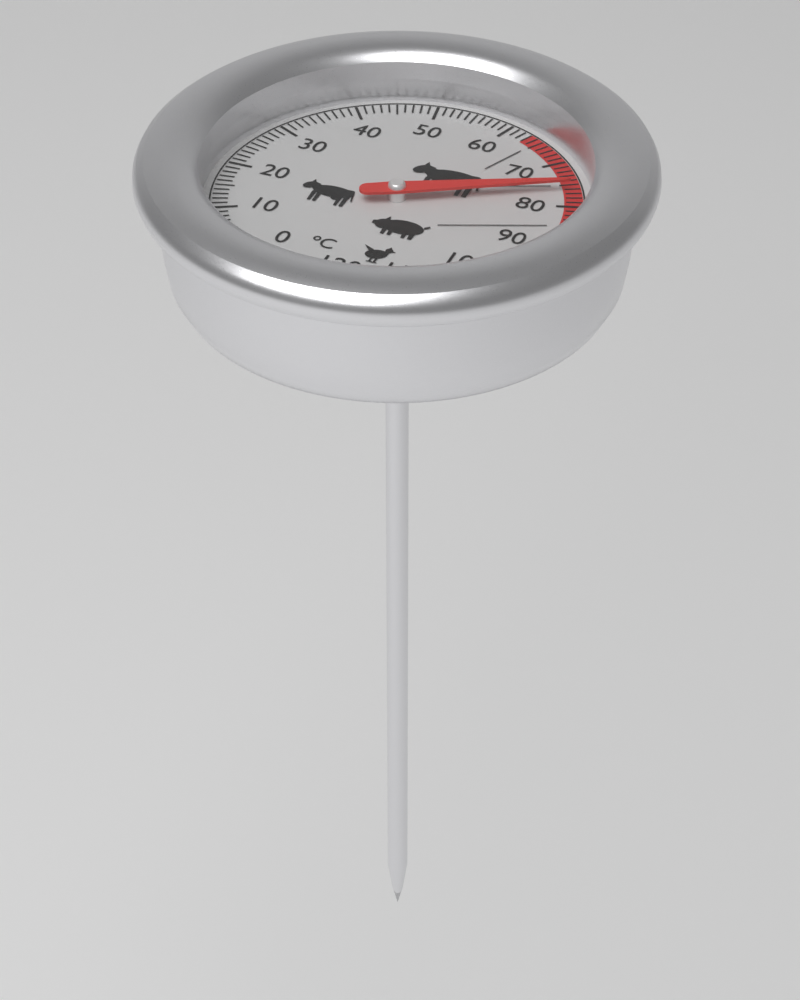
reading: 76 °C
